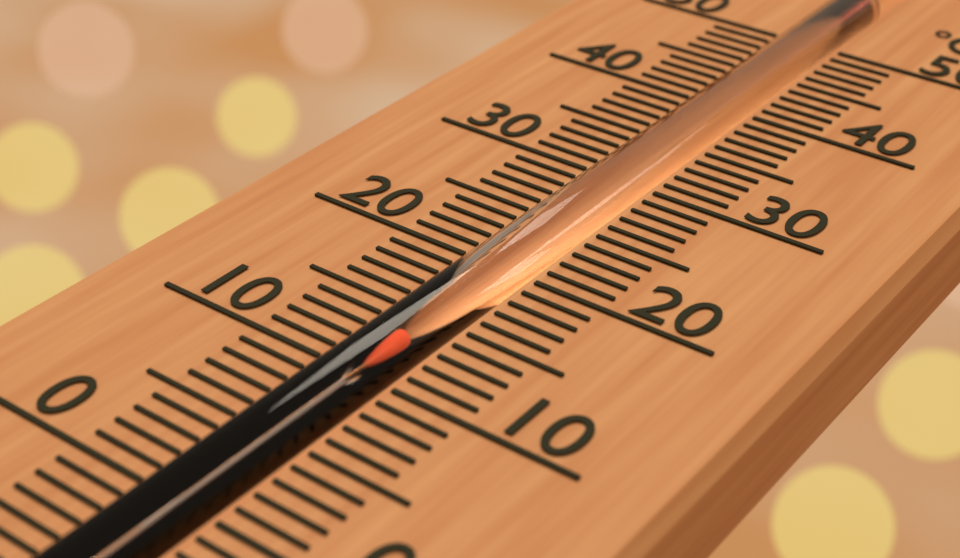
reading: 13 °C
